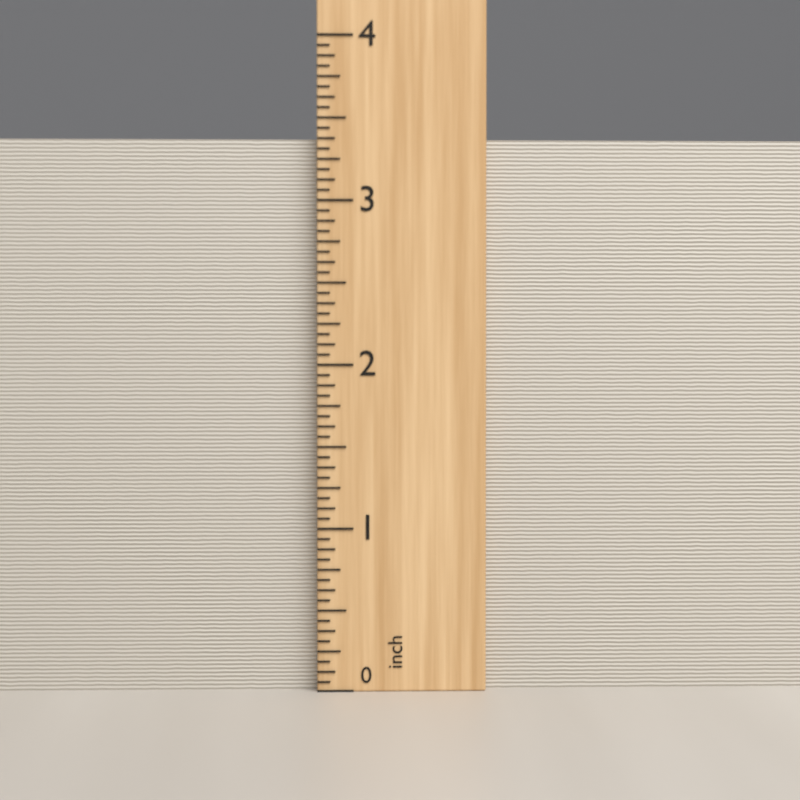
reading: 3.3750 inch
